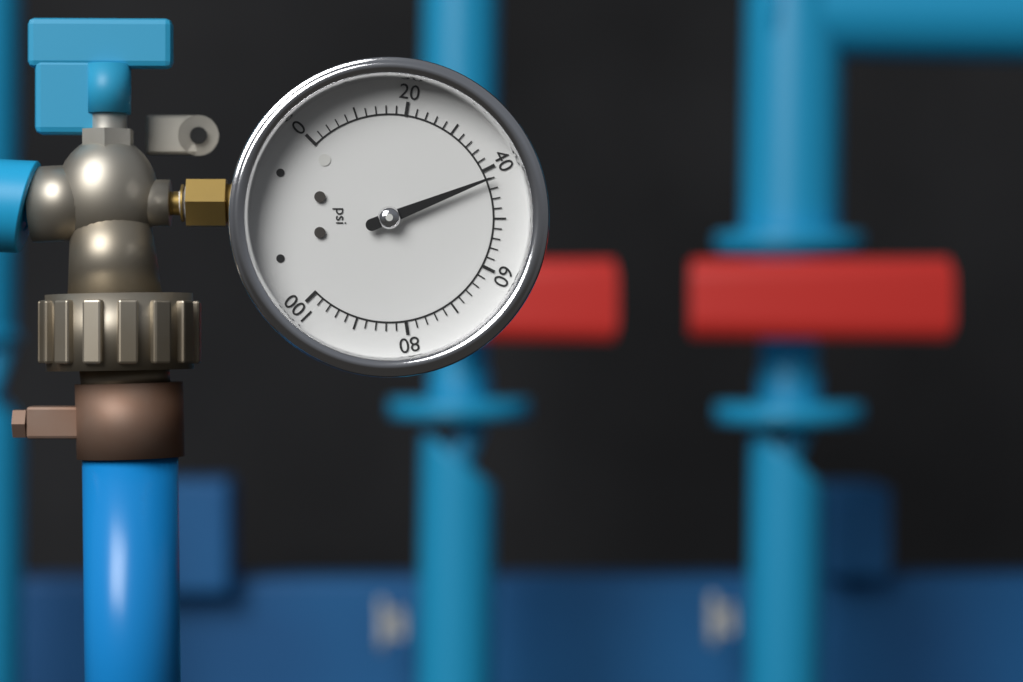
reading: 42 psi
